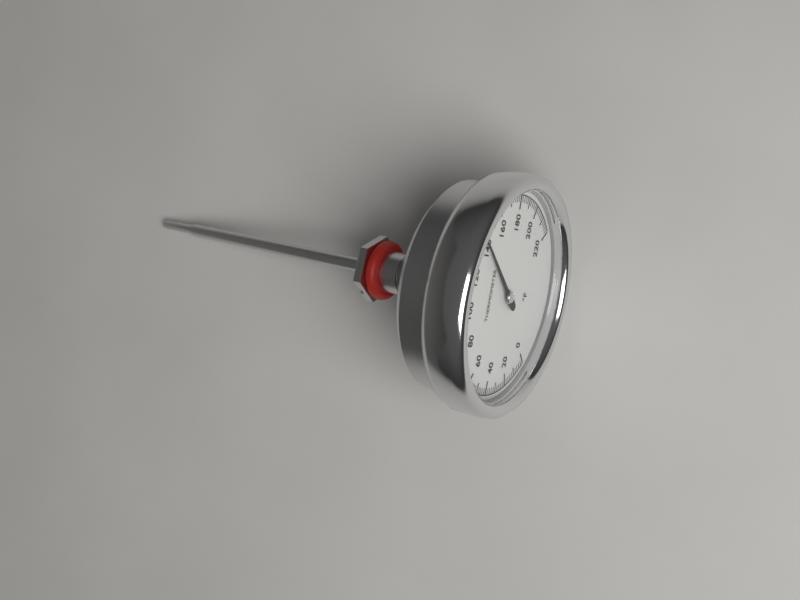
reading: 140 °F
